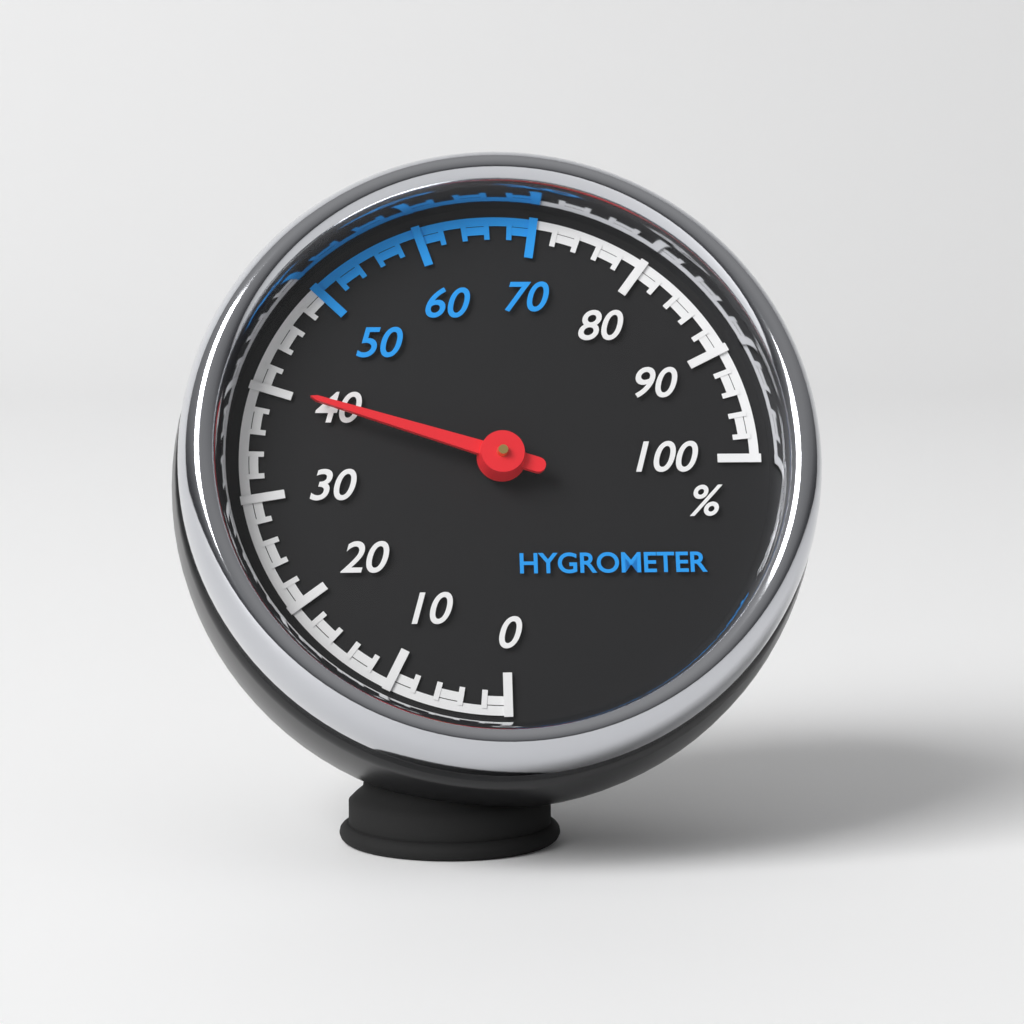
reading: 40 %
